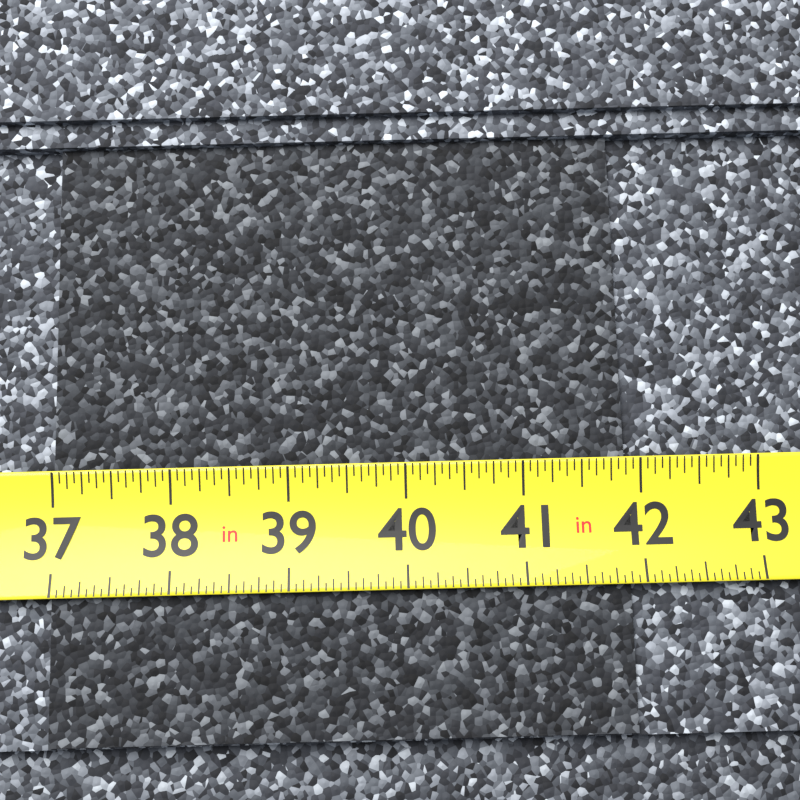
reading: 41.8750 in
